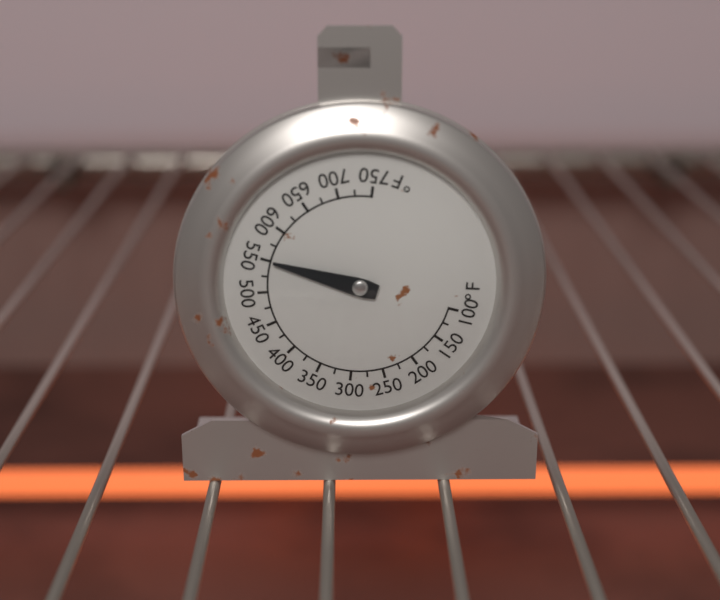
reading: 550 °F
